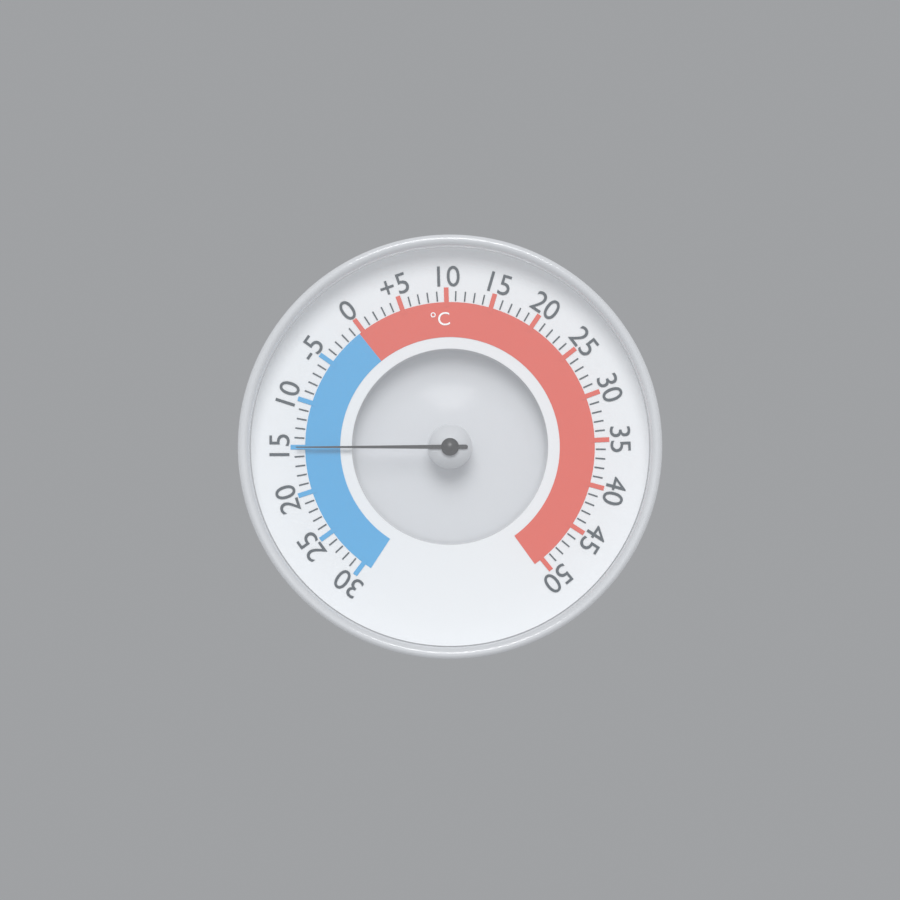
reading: -15 °C
